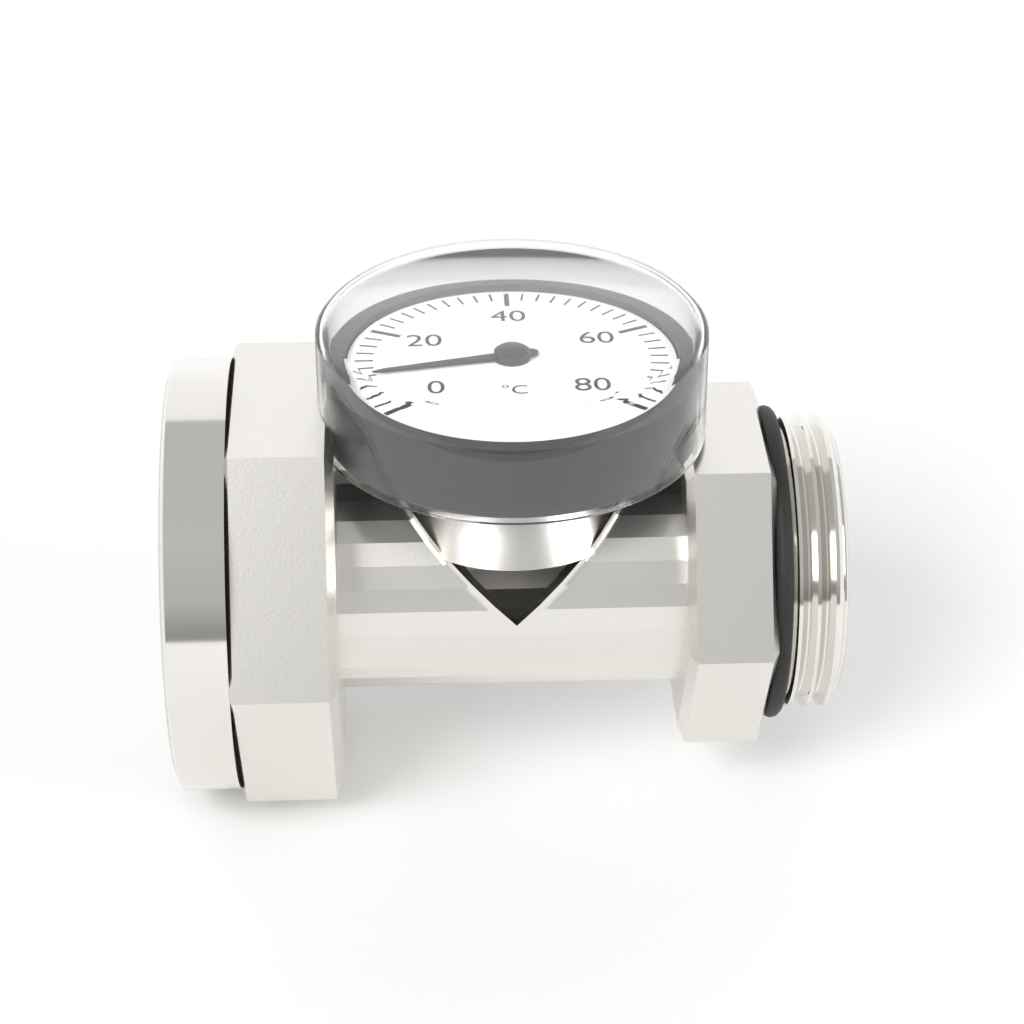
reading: 8 °C
